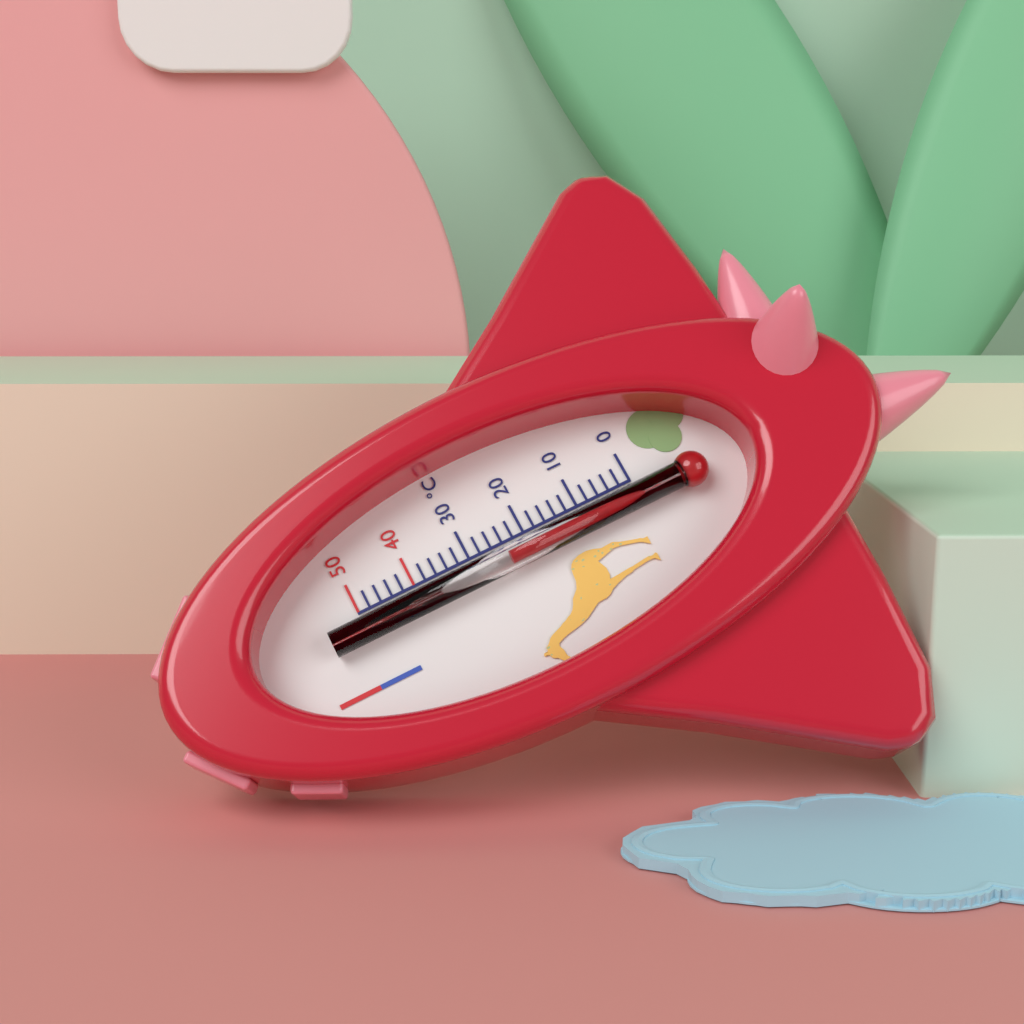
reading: 24 °C
